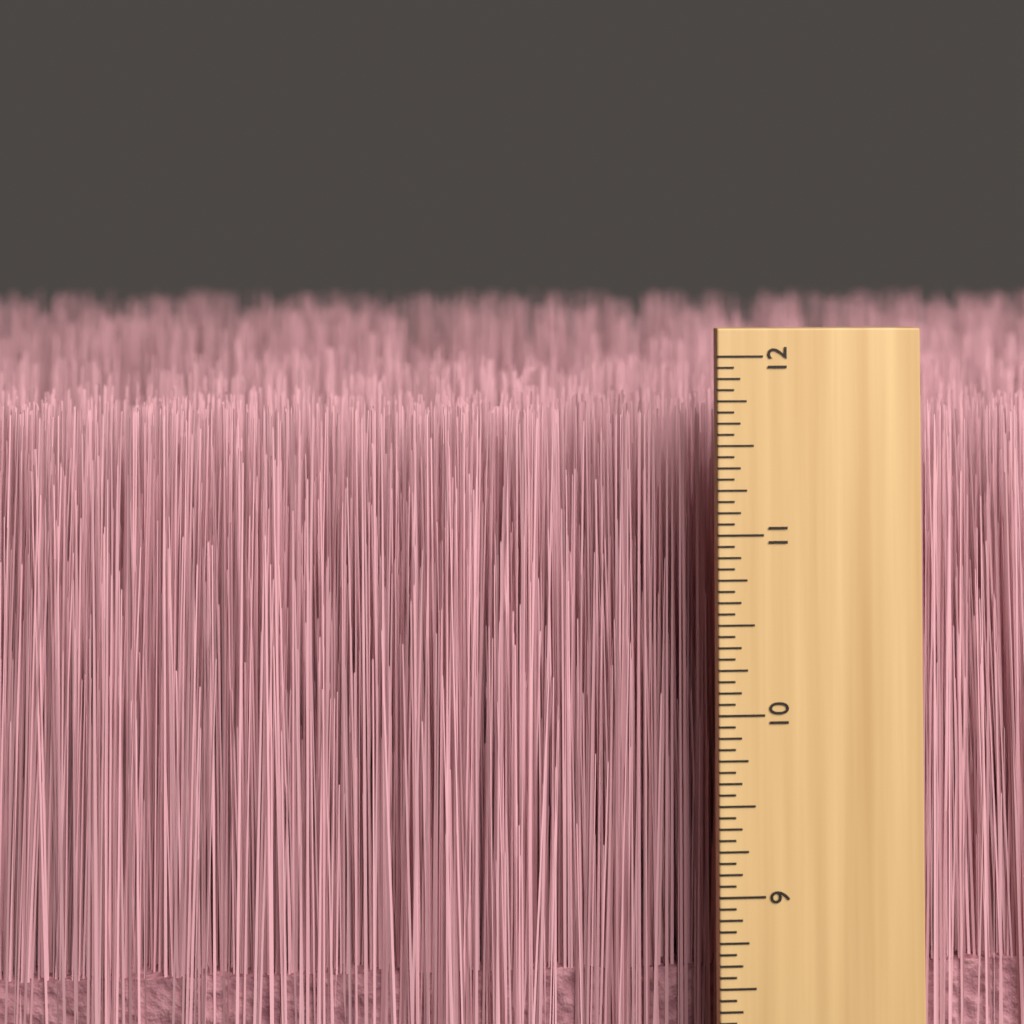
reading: 11.6250 inch
